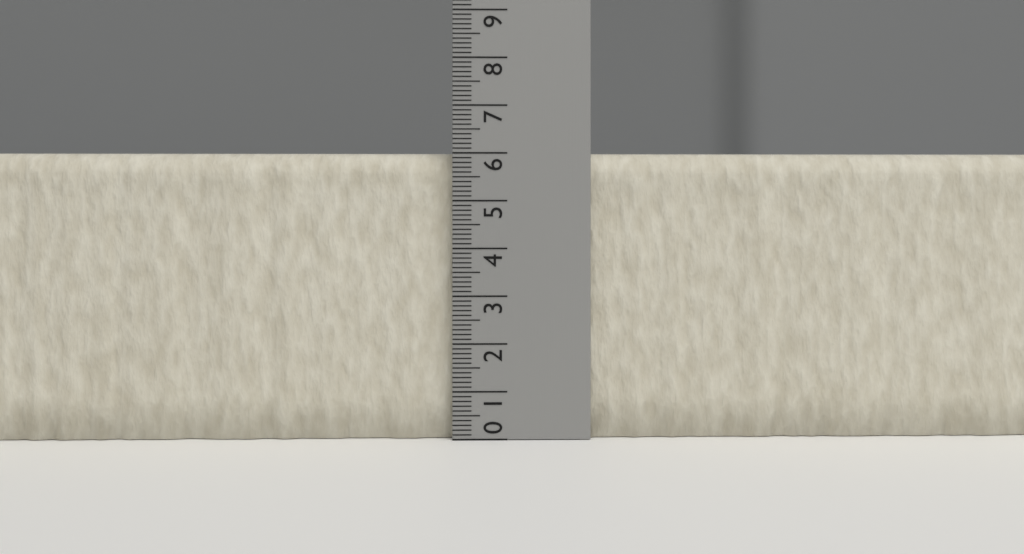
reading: 6.0 (no unit)
